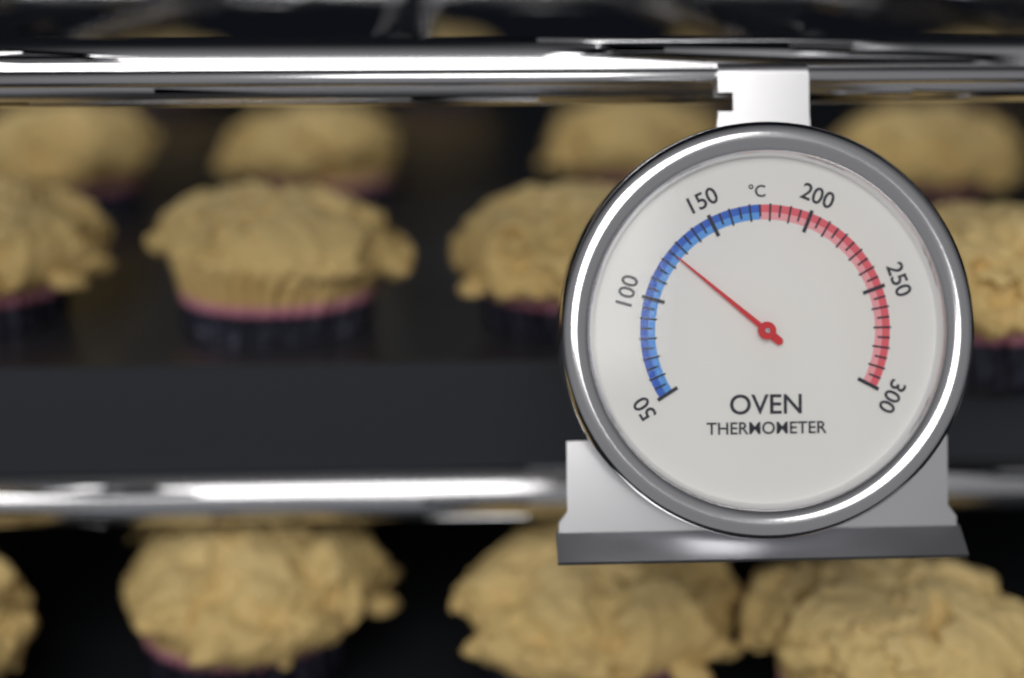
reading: 125 °C
